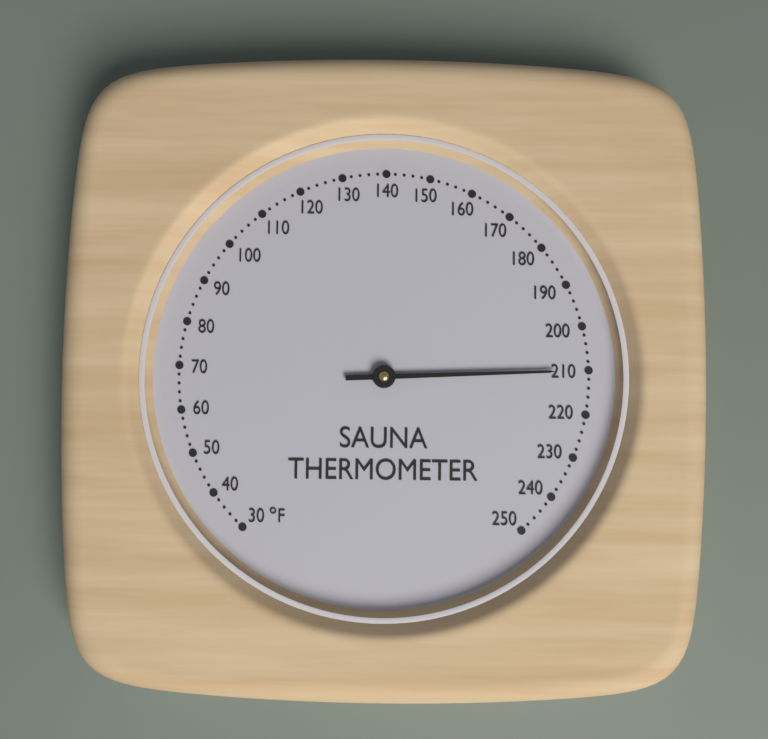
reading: 210 °F
